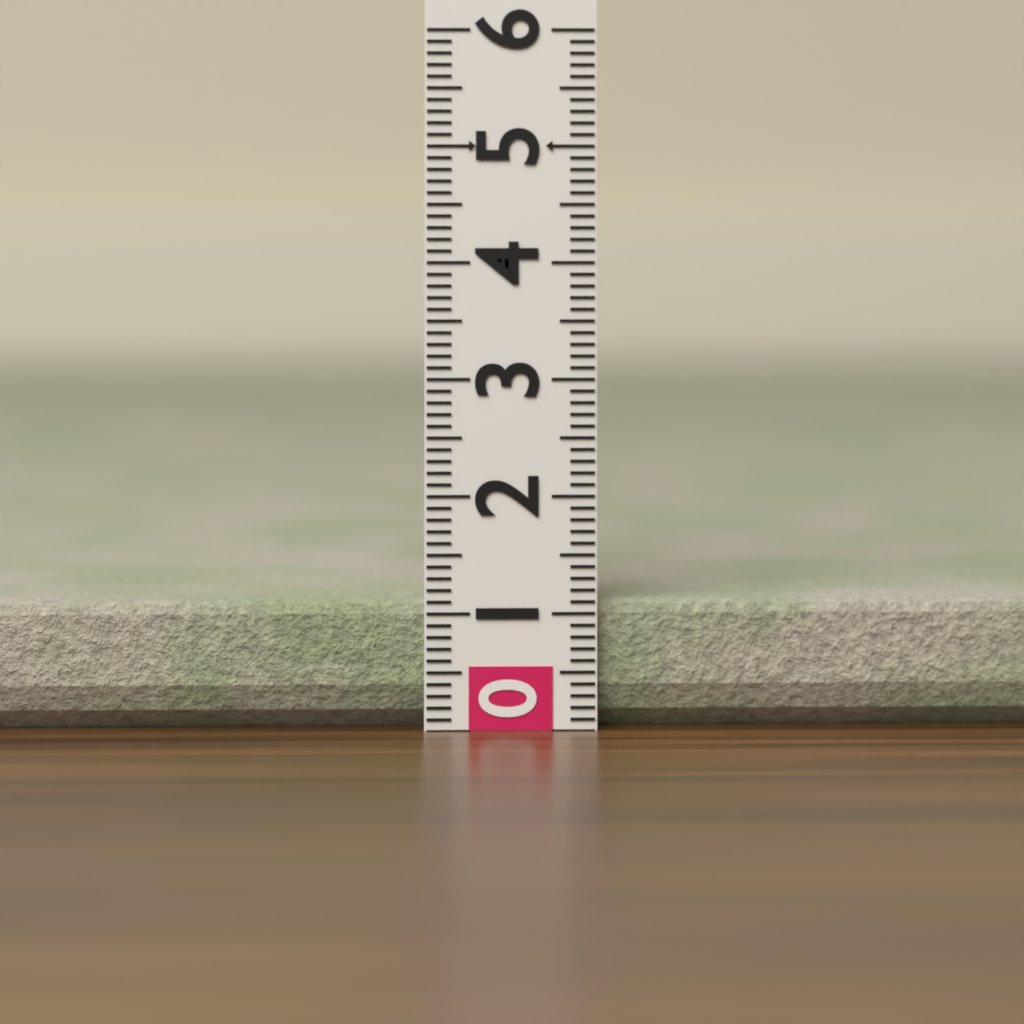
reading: 1.1 (no unit)
